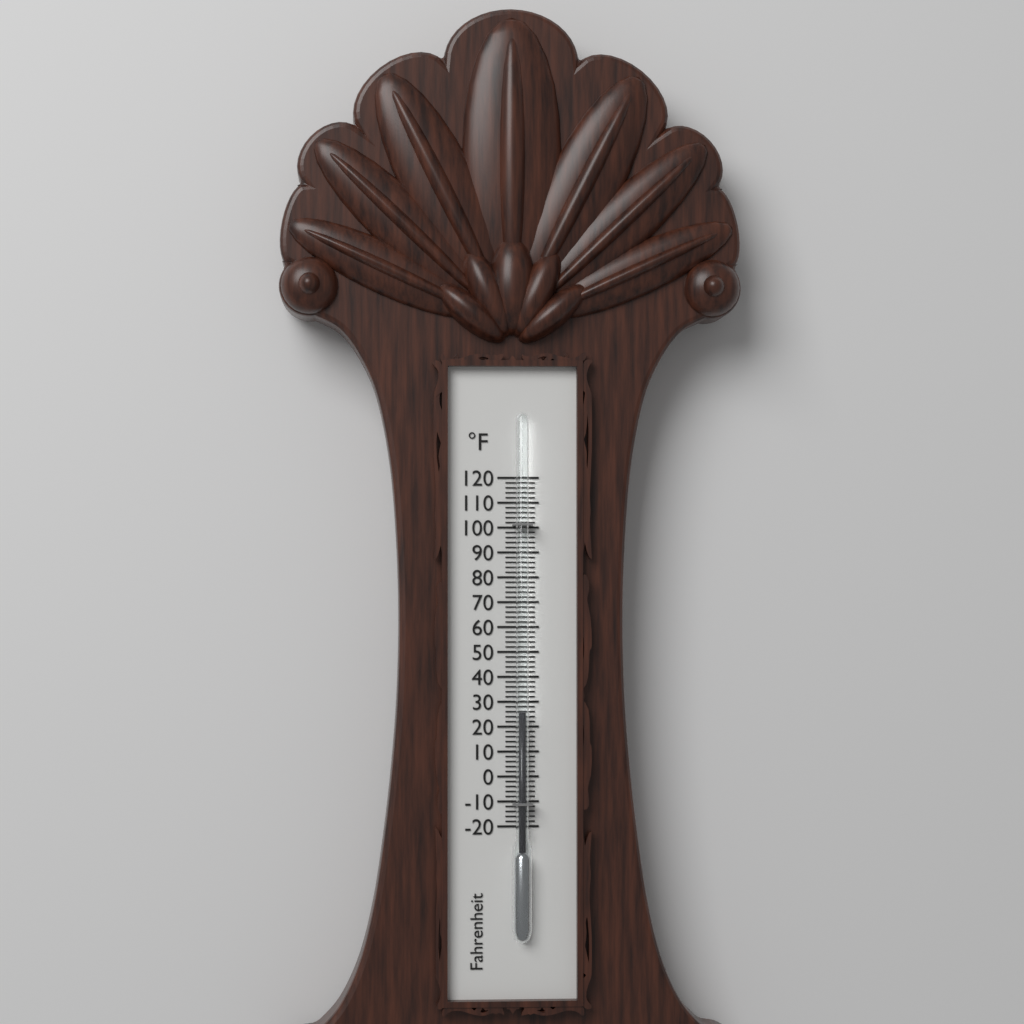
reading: 26 °F
